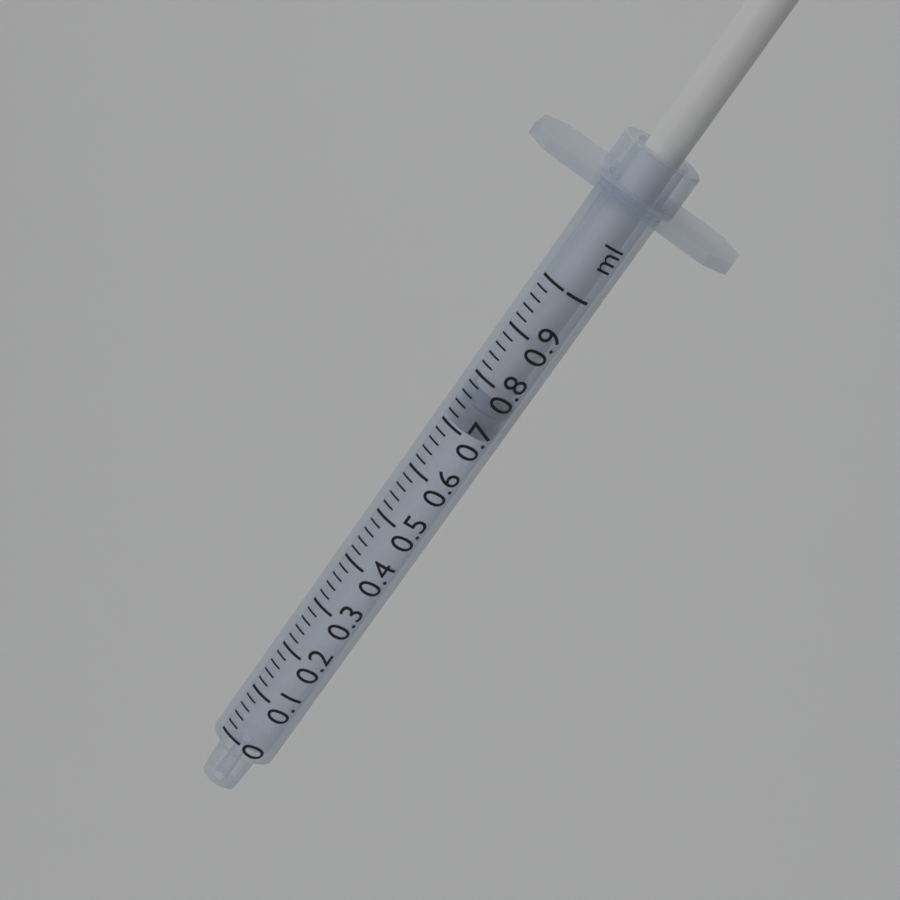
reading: 0.70 ml
